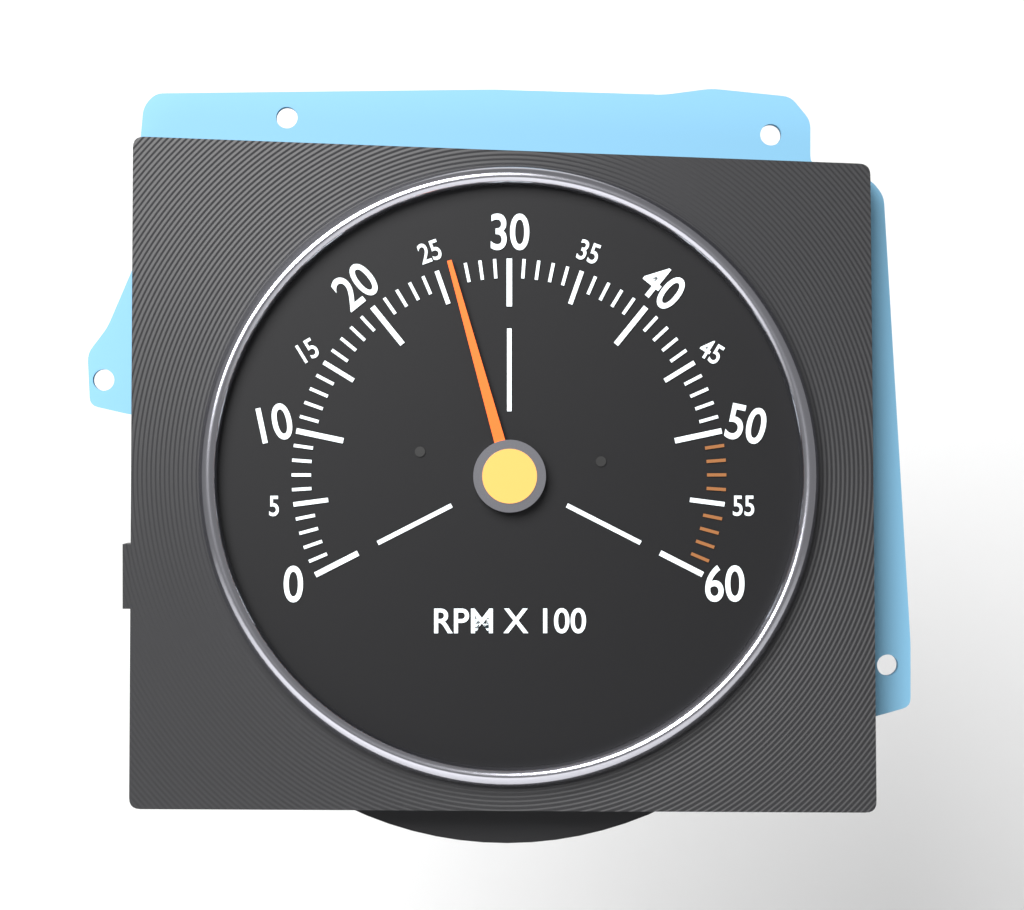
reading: 2600 RPM
